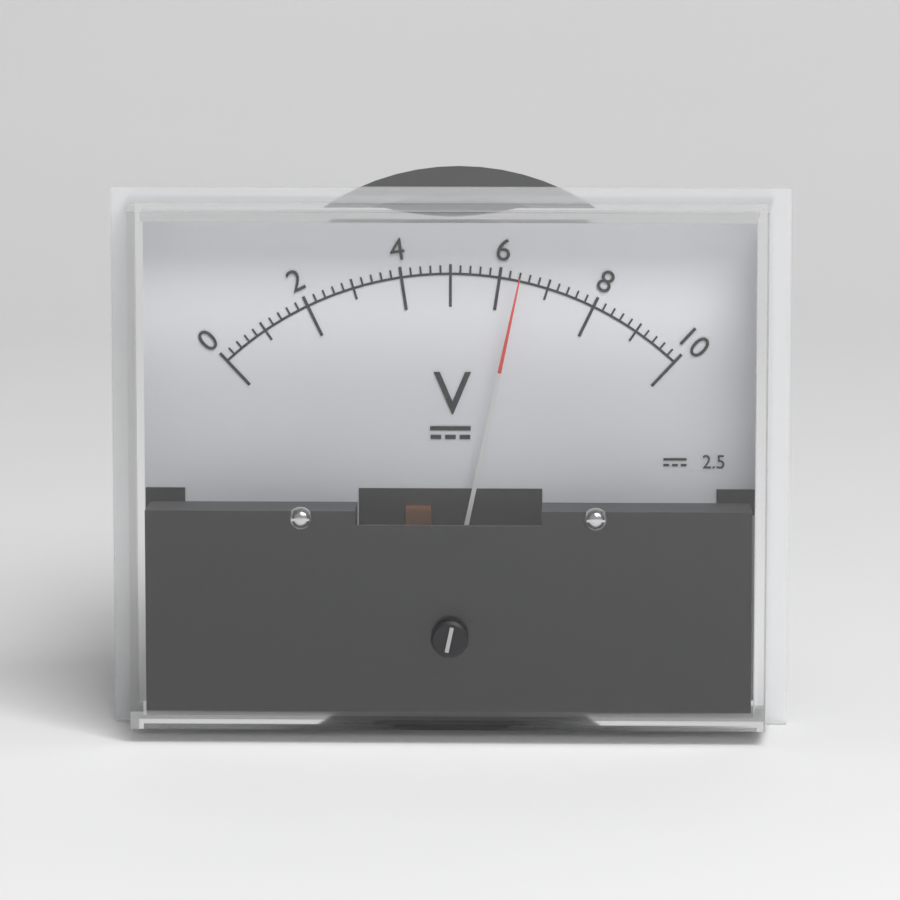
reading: 6.4 V
